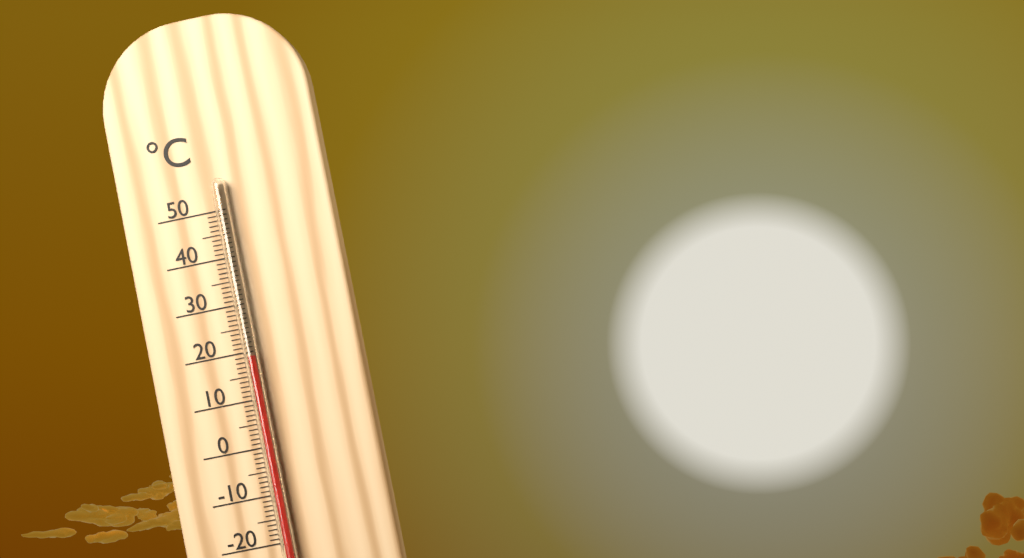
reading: 19 °C
